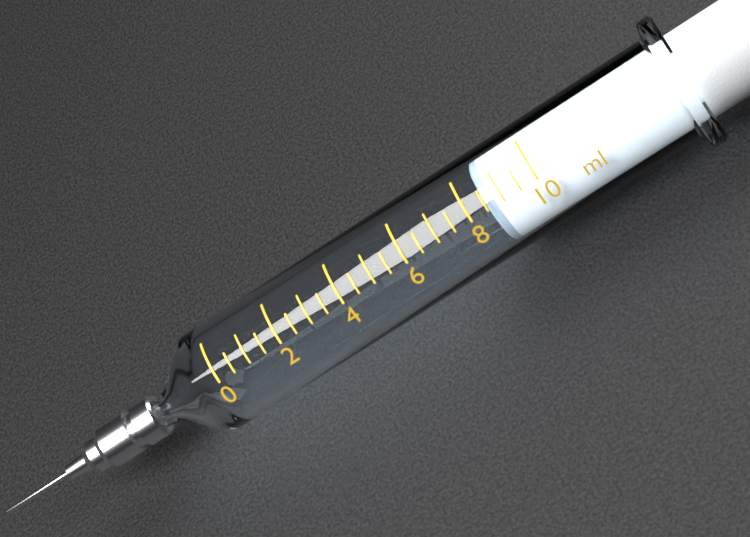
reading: 8.5 ml
